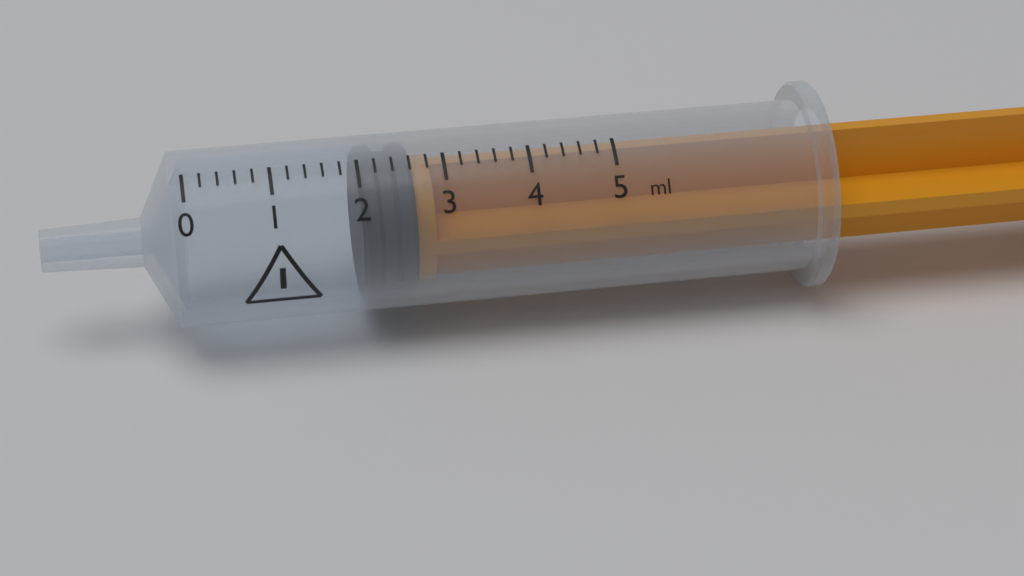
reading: 2.0 ml
